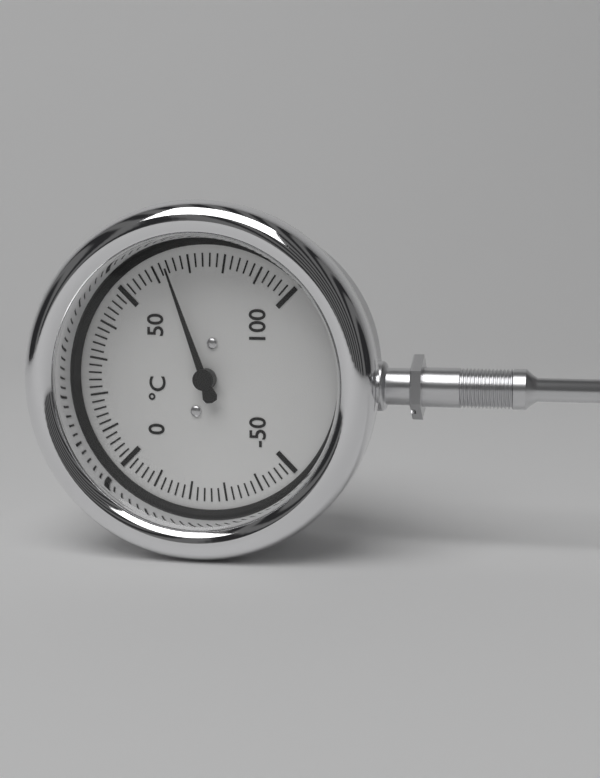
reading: 64 °C
